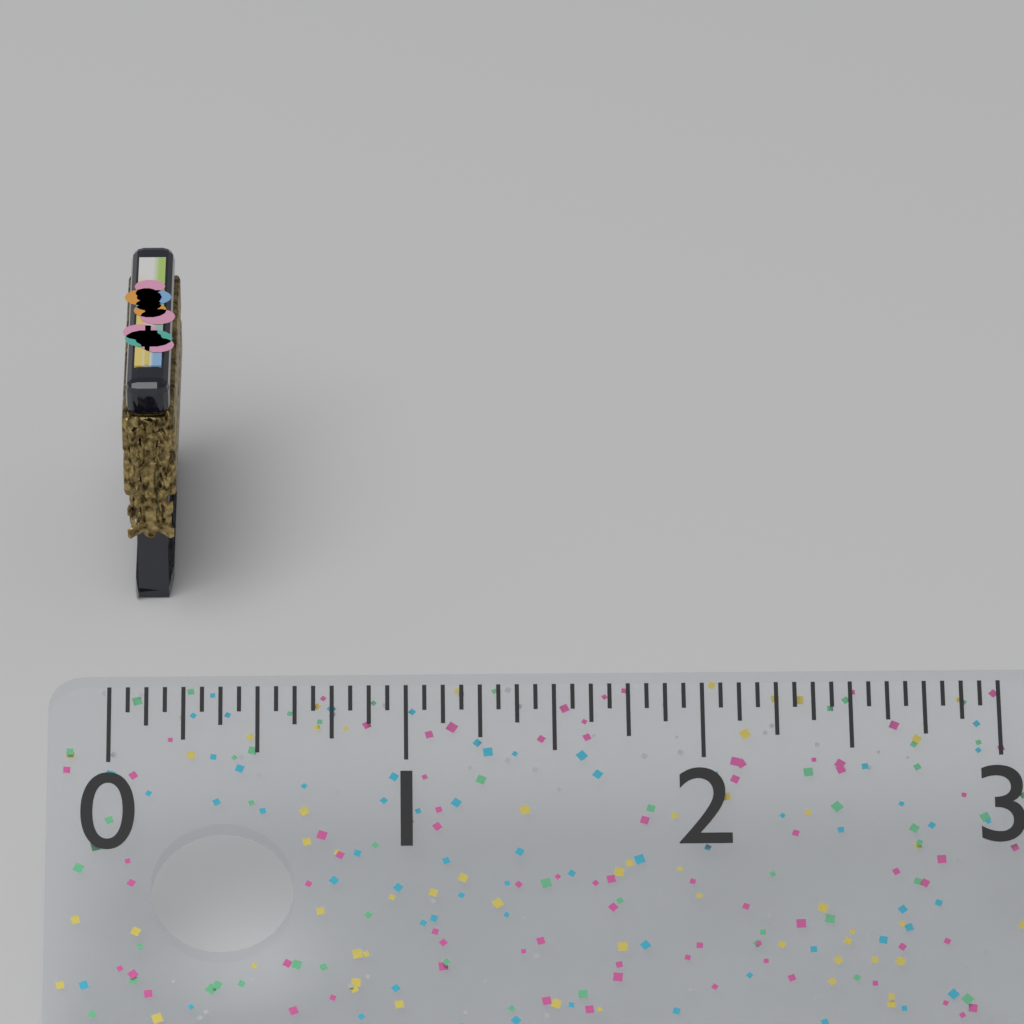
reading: 0.1875 (no unit)
